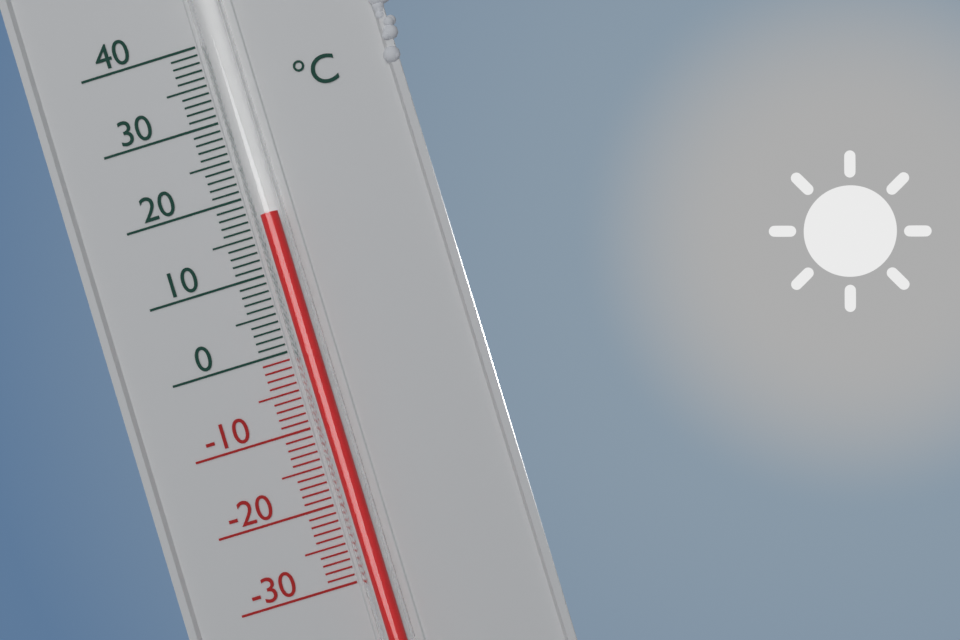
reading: 17 °C
